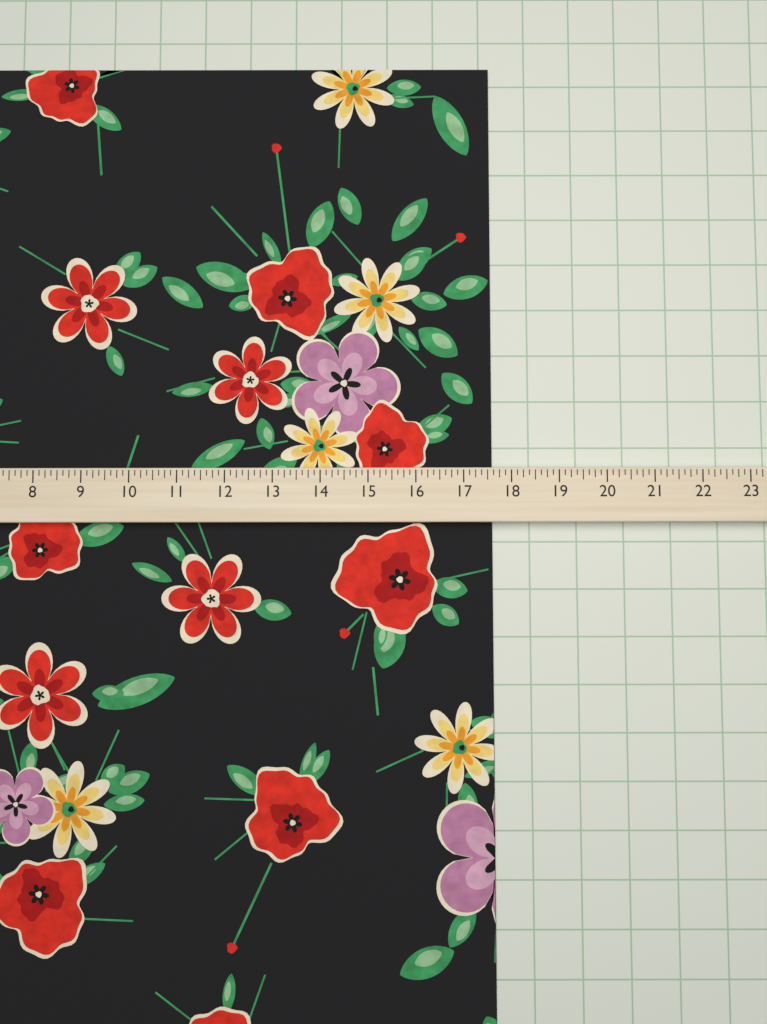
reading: 17.625 (no unit)
